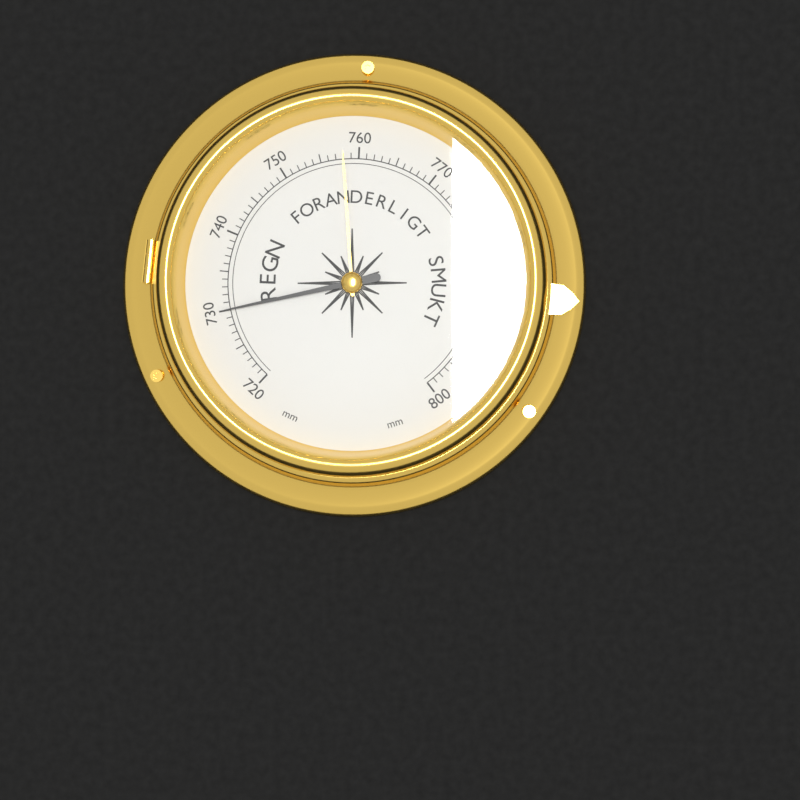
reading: 730 mm
